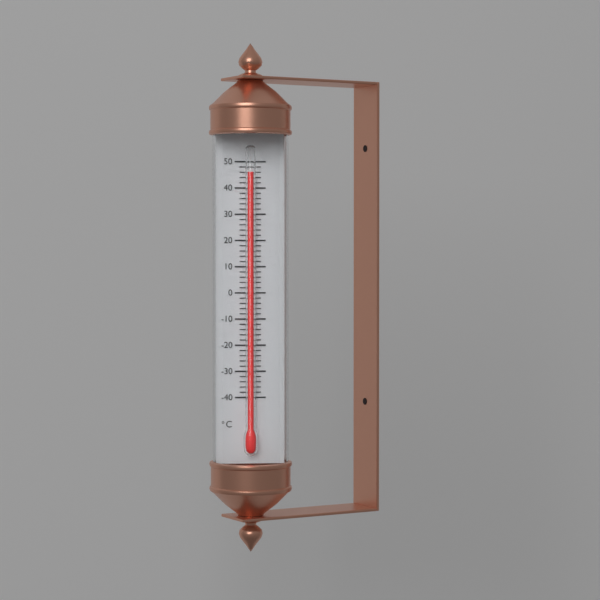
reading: 46 °C
